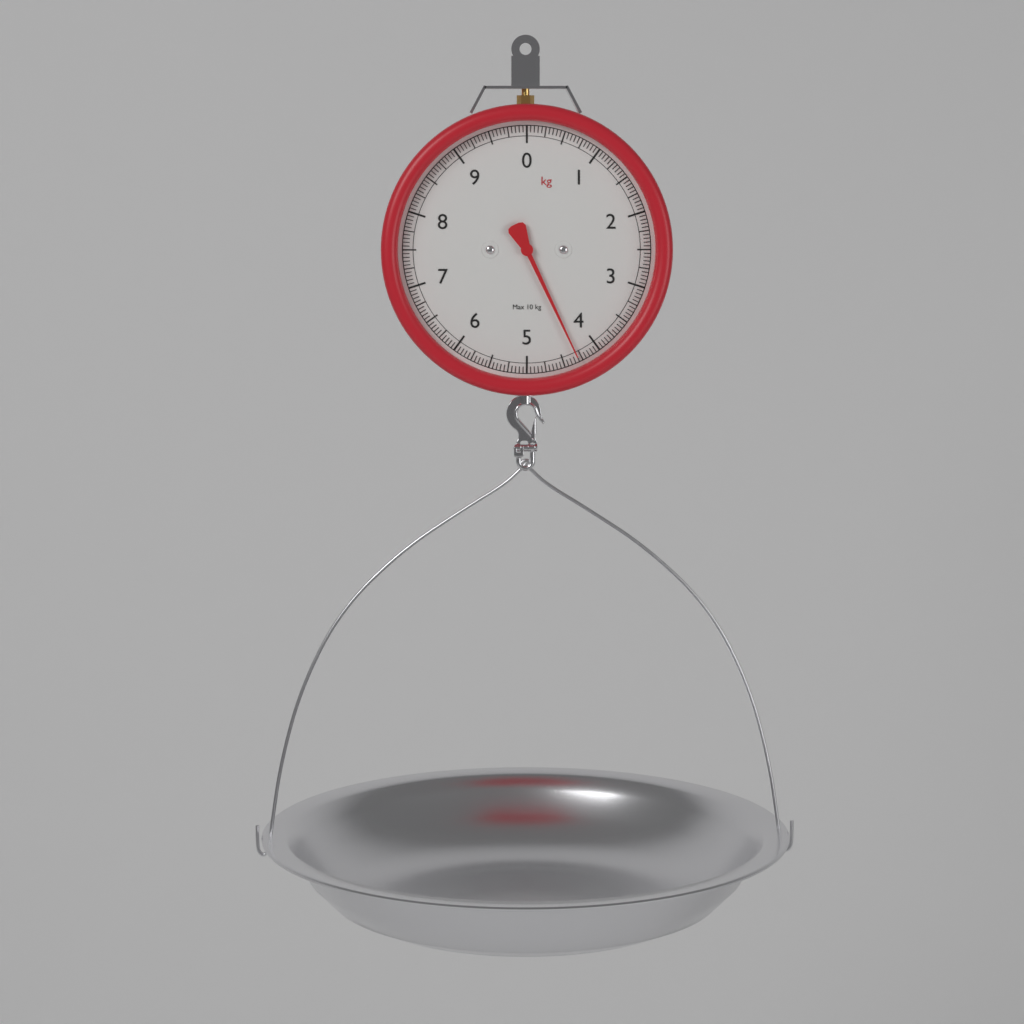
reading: 4.30 kg
